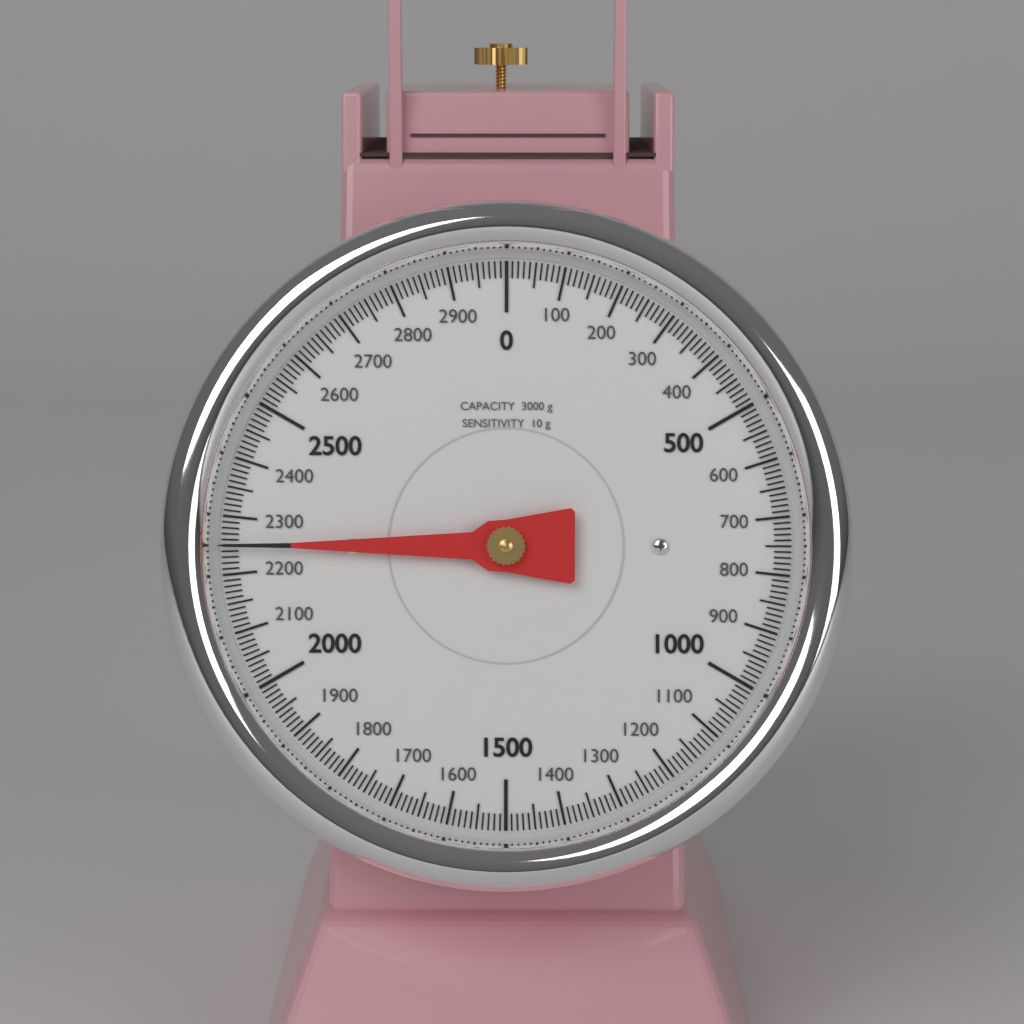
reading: 2250 g
